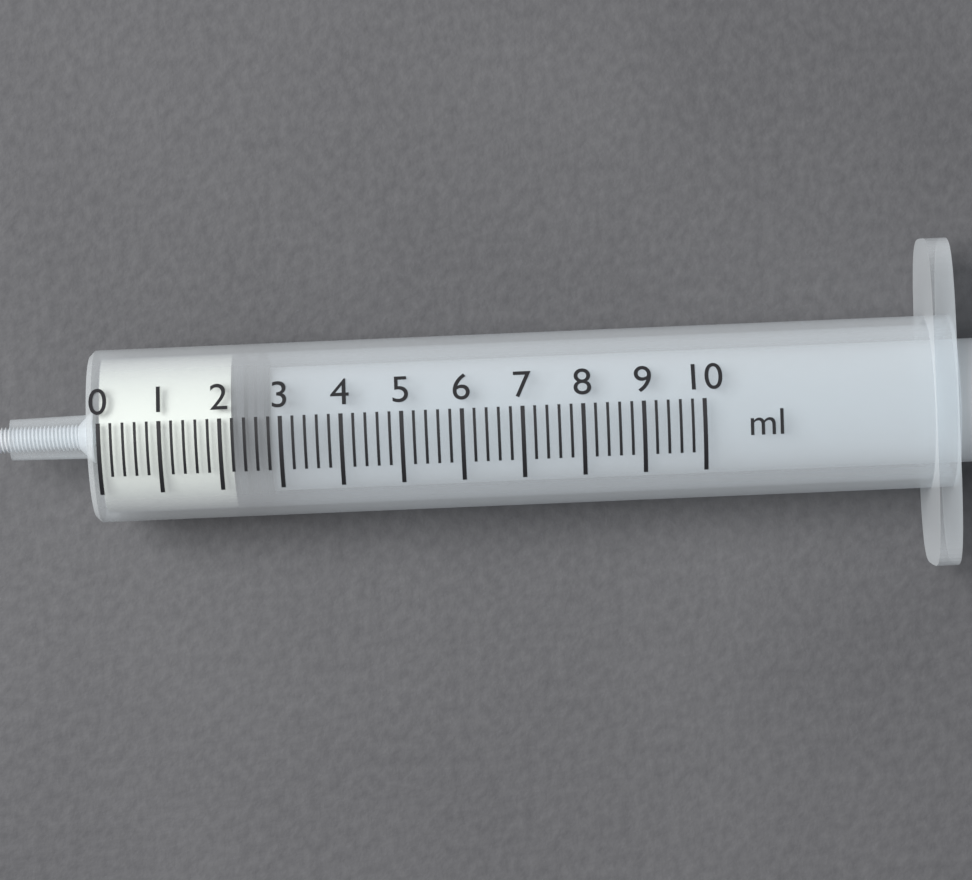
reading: 2.2 ml
